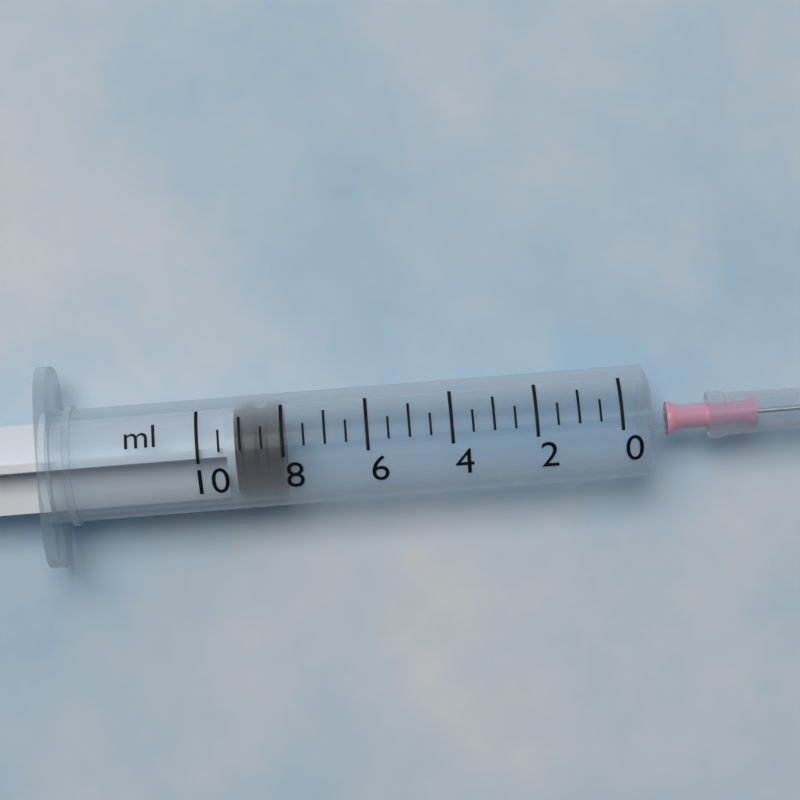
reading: 8.0 ml
